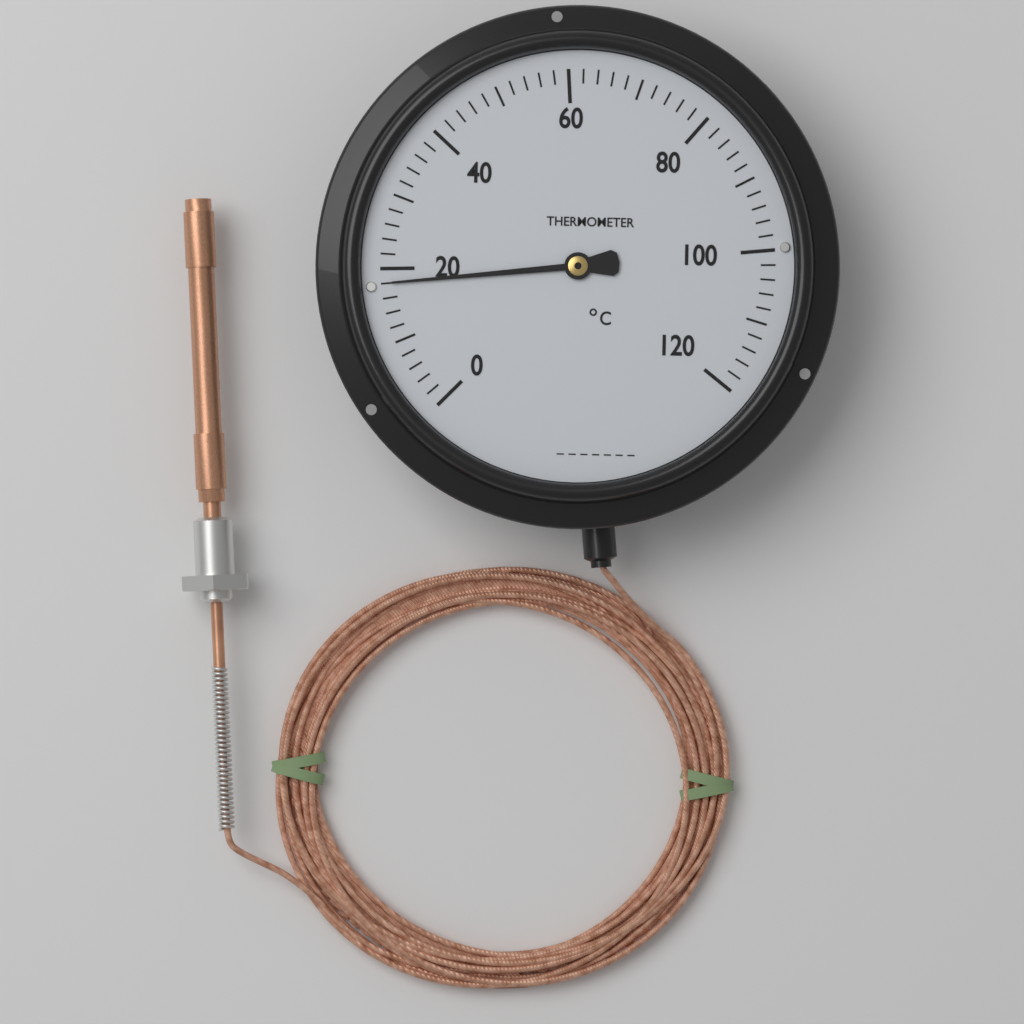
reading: 18 °C
